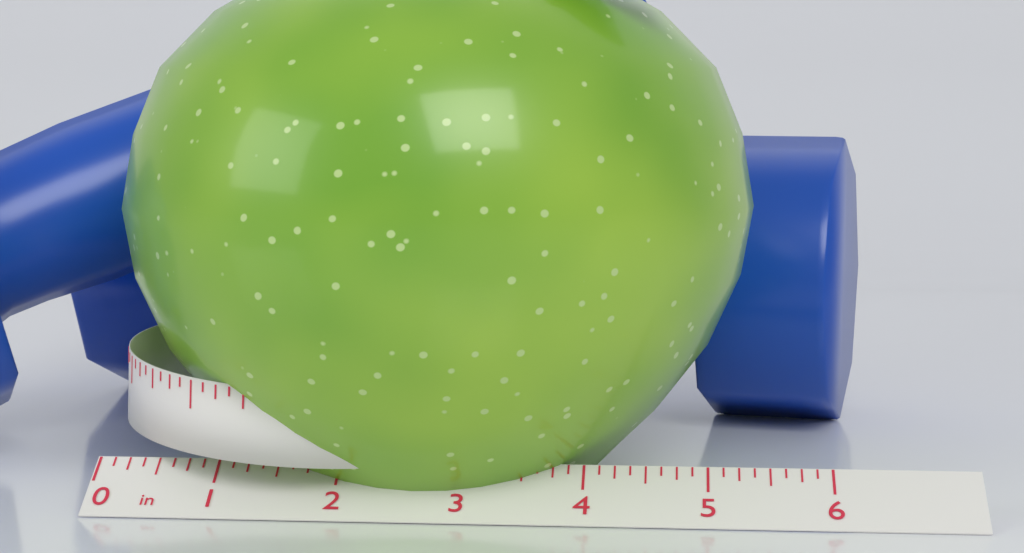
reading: 5.375 in
